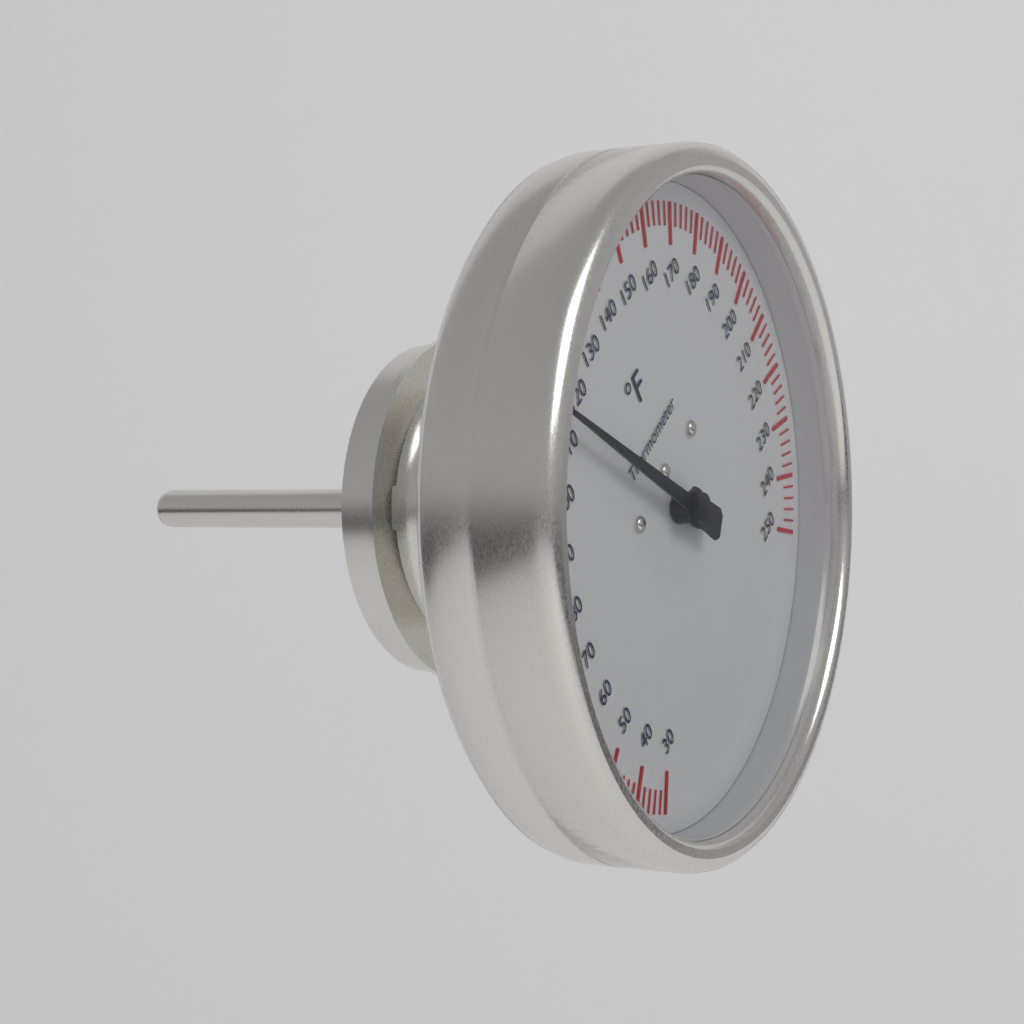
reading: 114 °F
